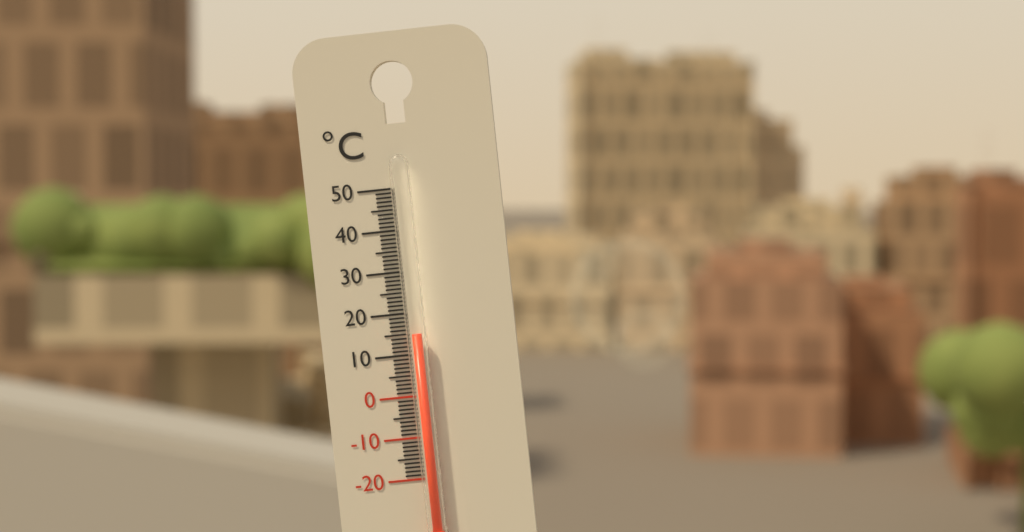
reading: 15 °C
